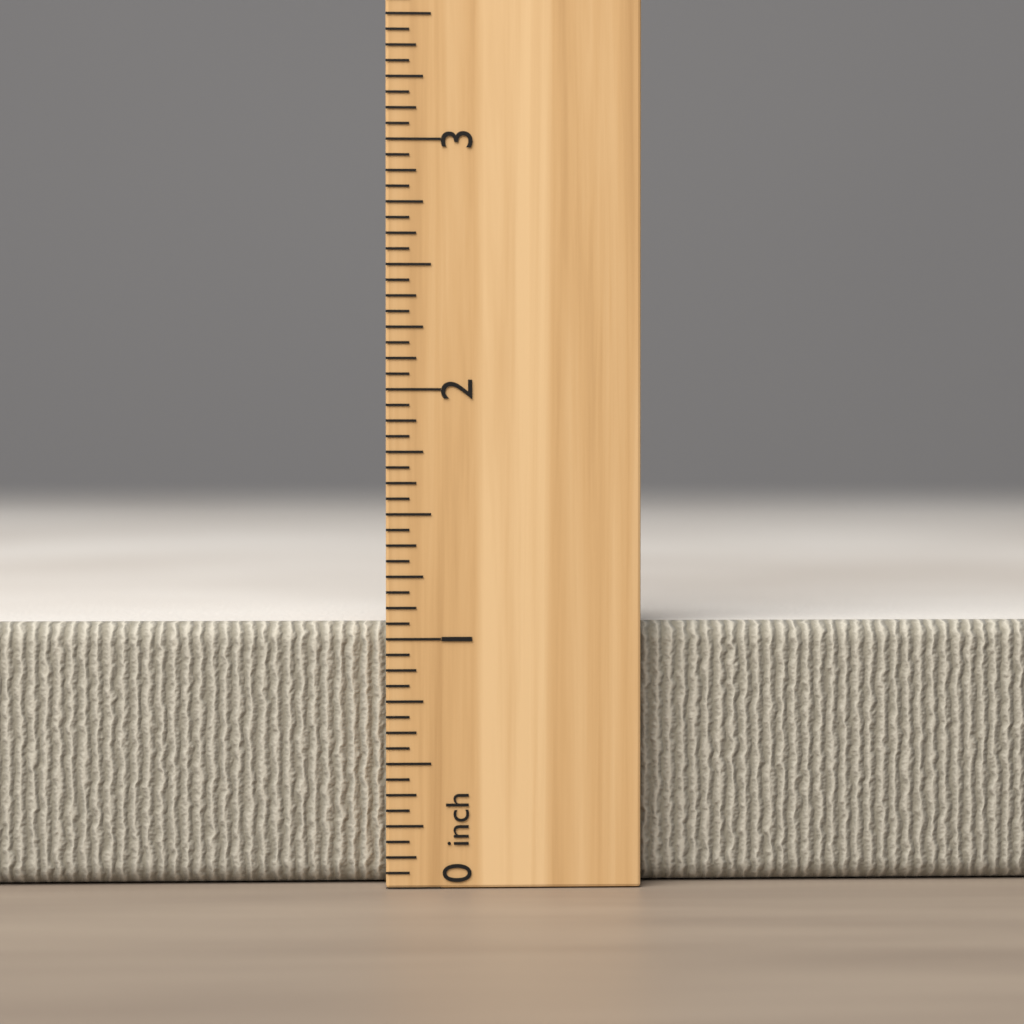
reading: 1.0625 inch
